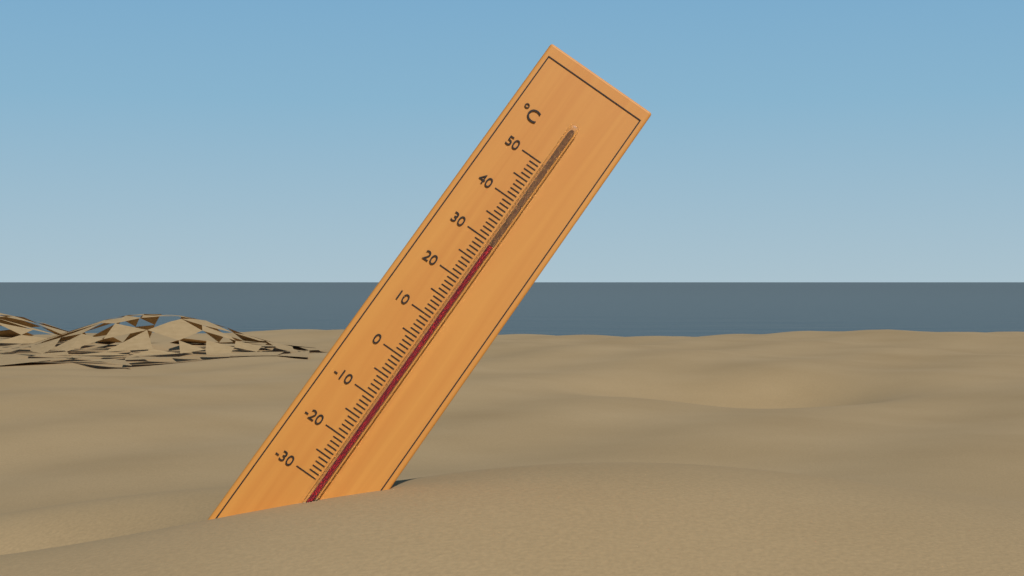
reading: 29 °C
